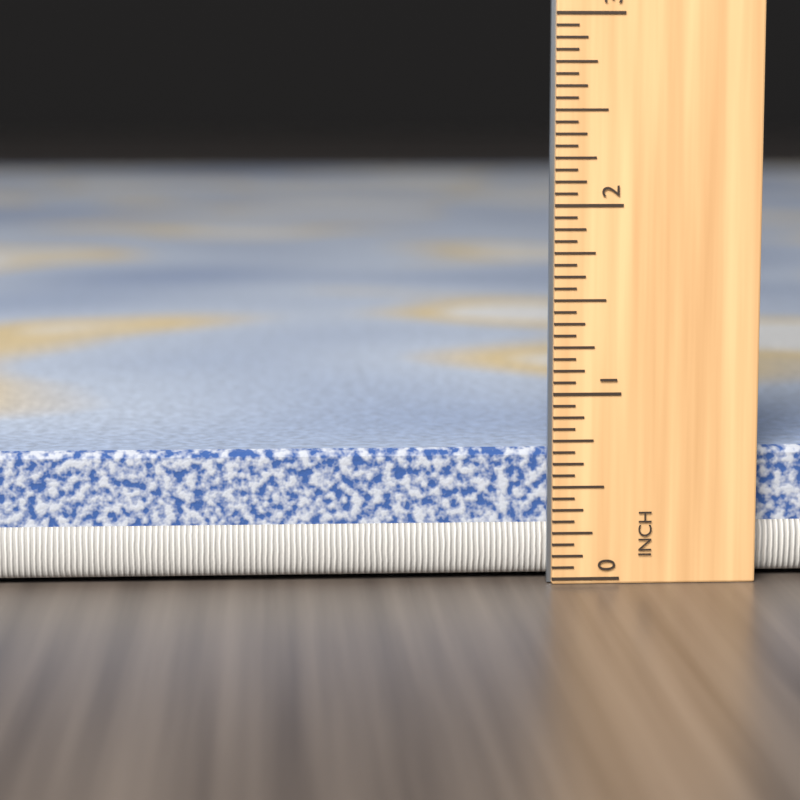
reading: 0.6875 in
